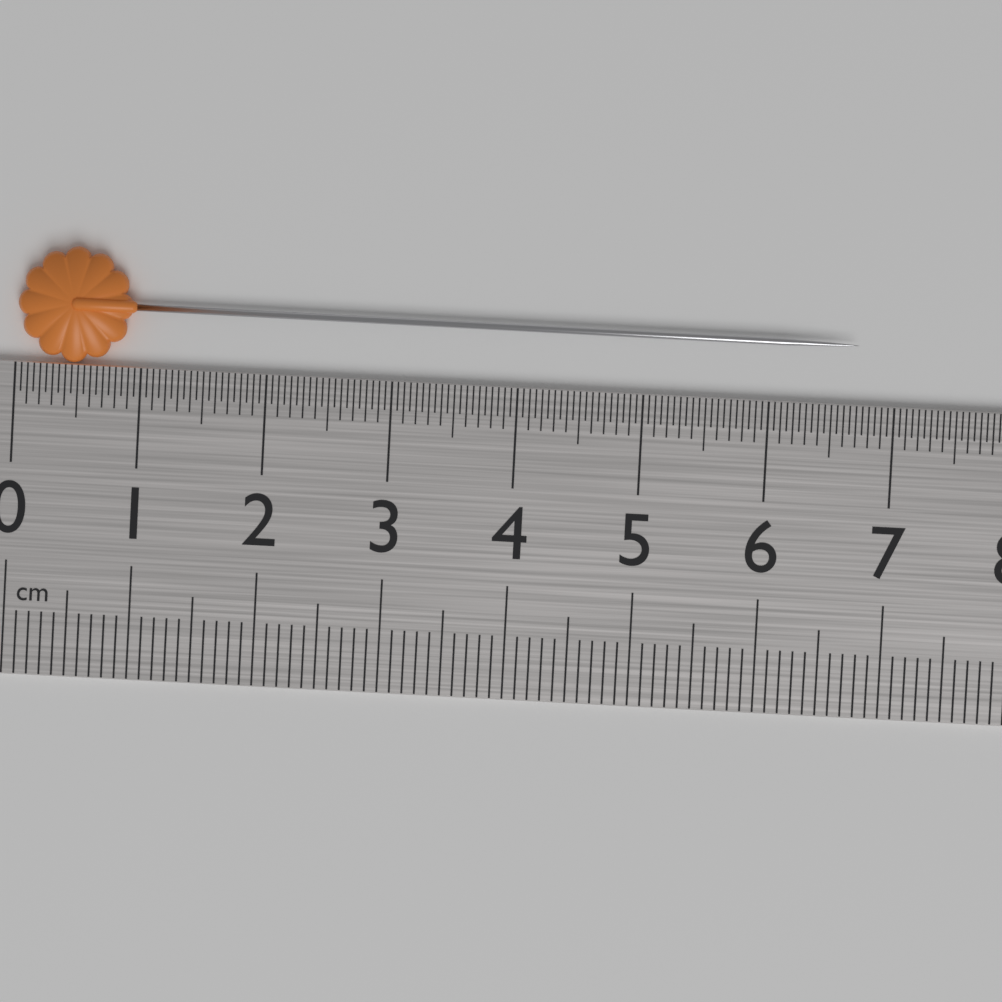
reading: 6.70 cm
